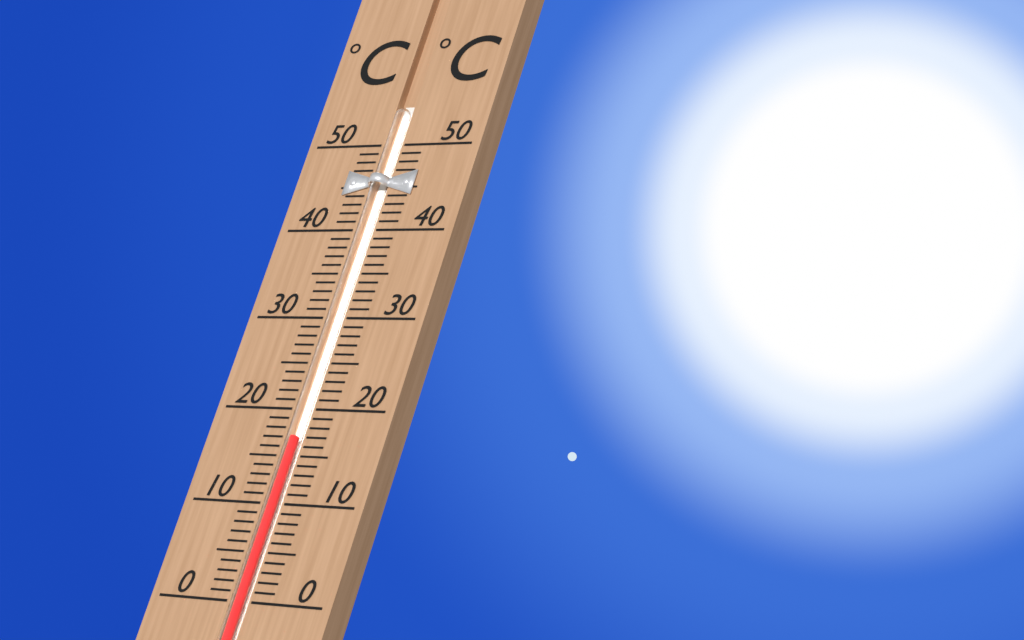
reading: 17 °C
